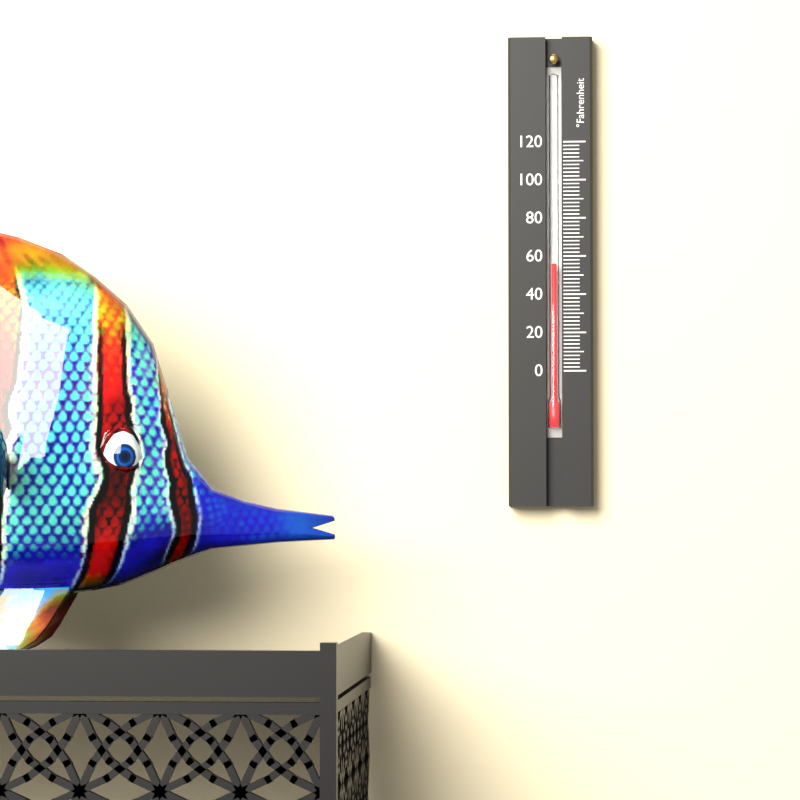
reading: 56 °F
